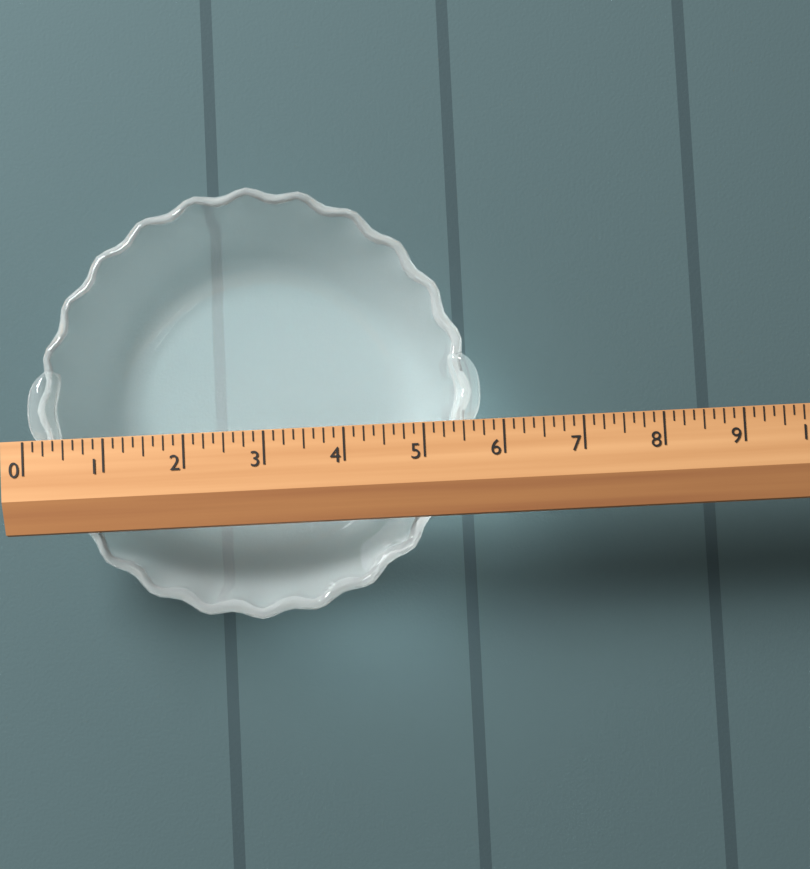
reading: 5.750 (no unit)
